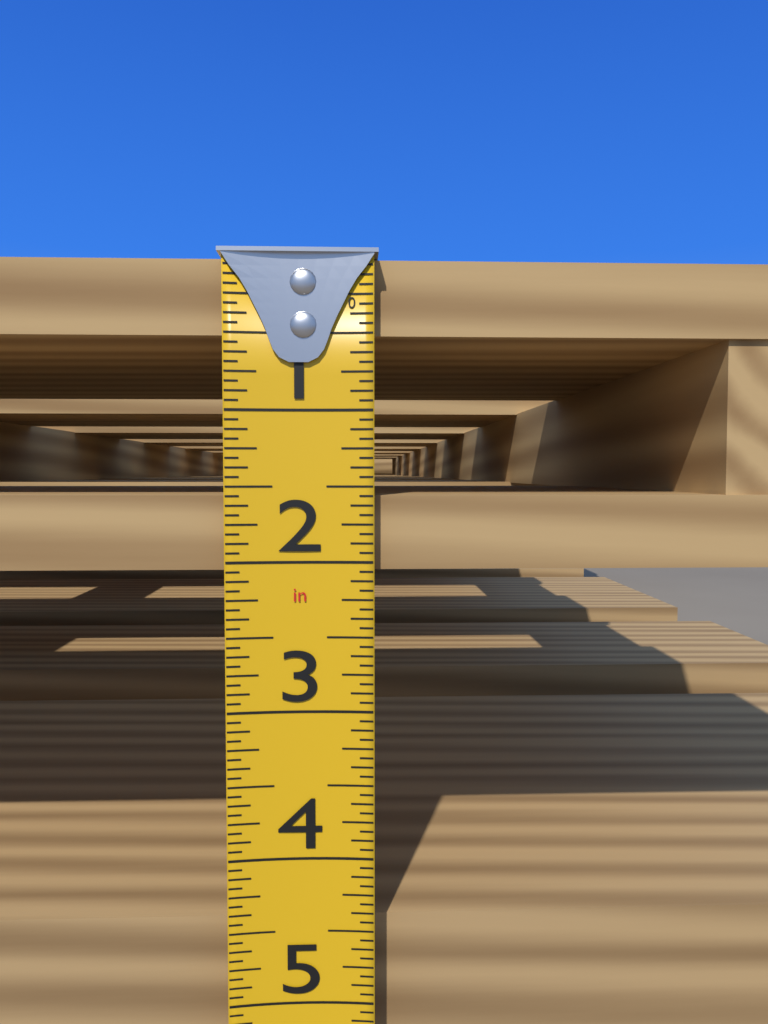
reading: 2.0625 in
